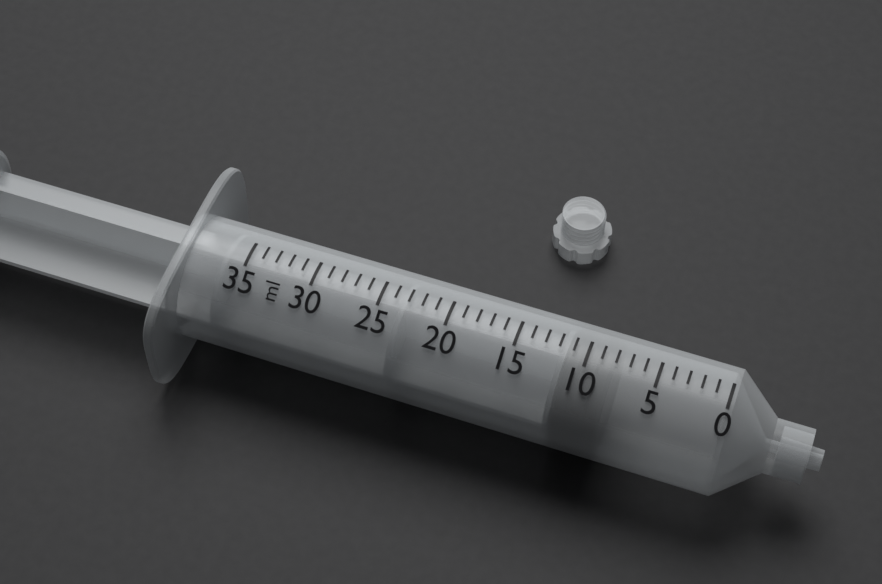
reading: 8 ml
